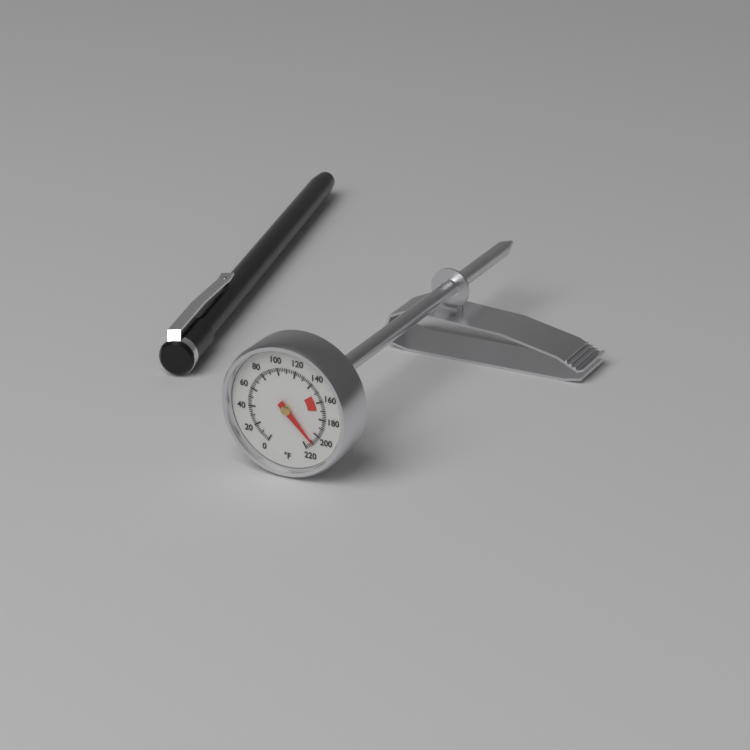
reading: 210 °F
